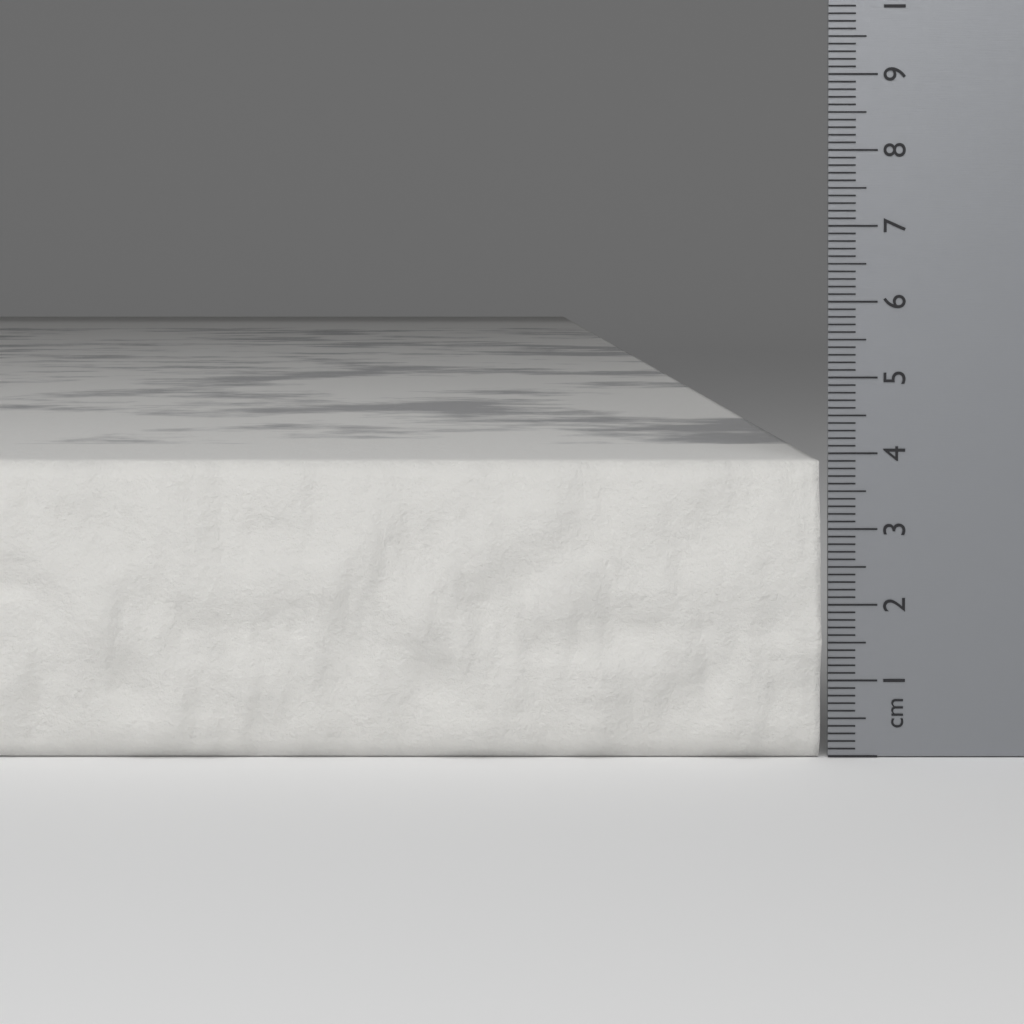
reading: 3.9 cm
